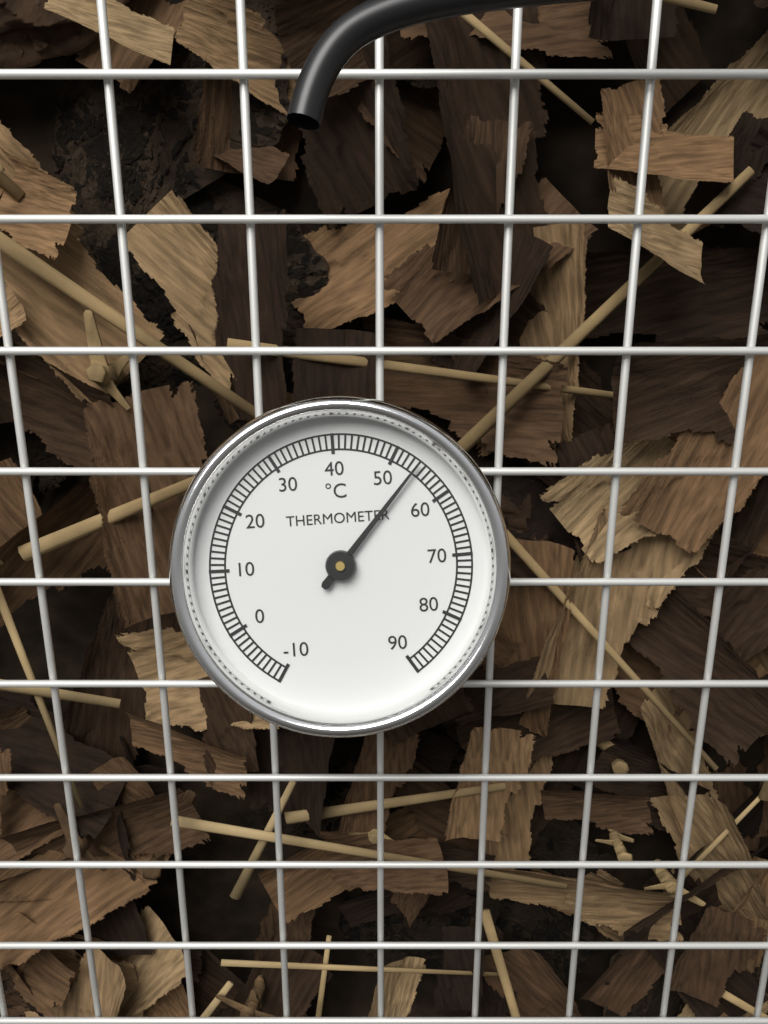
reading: 54 °C
